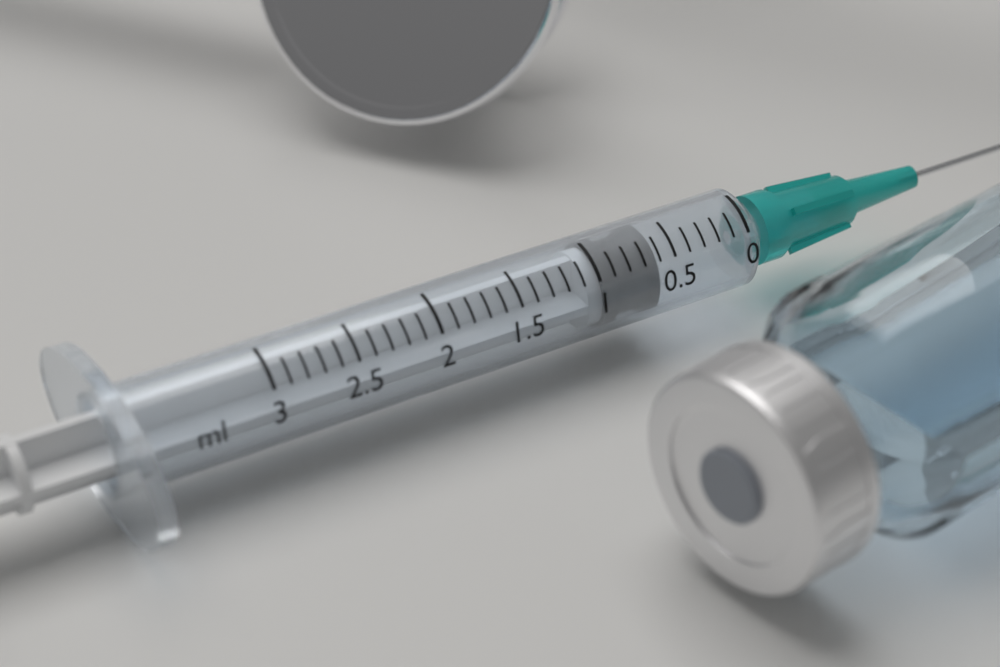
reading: 0.6 ml
